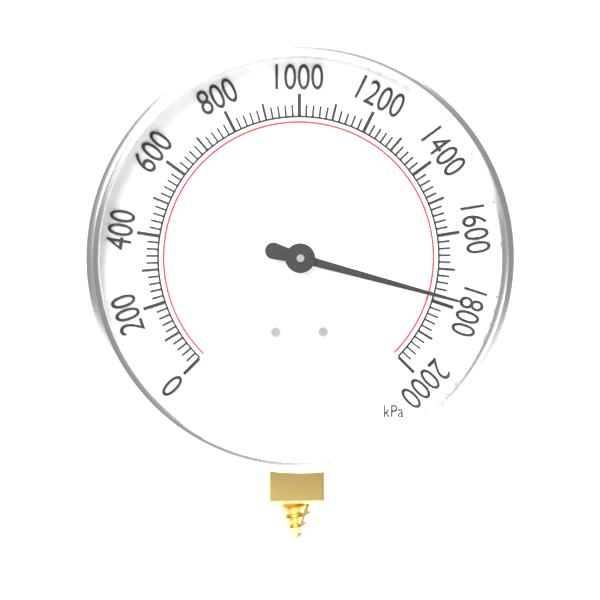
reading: 1780 kPa
